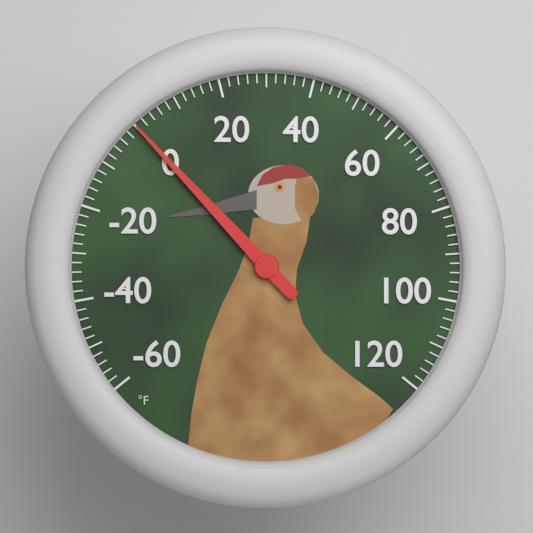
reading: 0 °F
